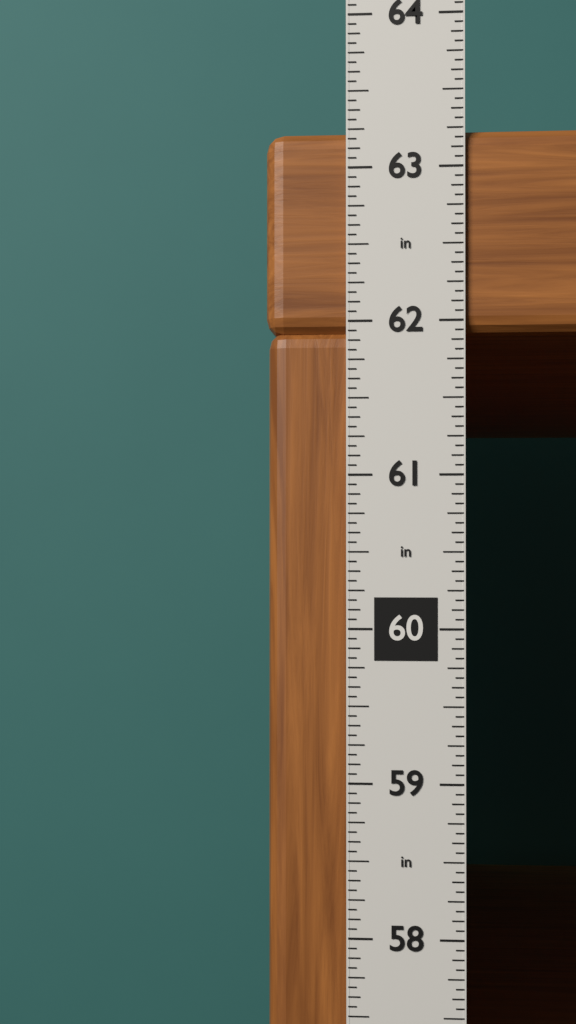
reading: 63.2500 in
